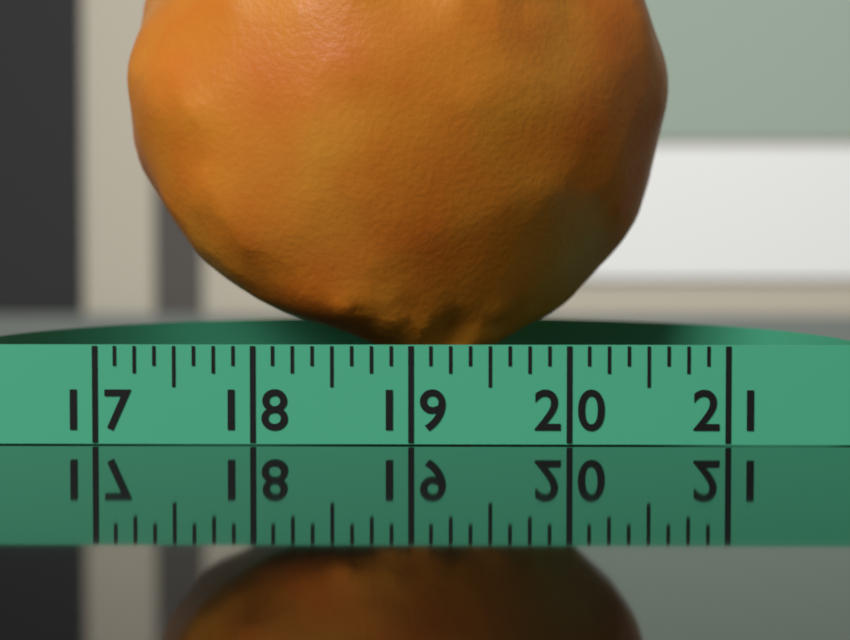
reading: 20.750 (no unit)
